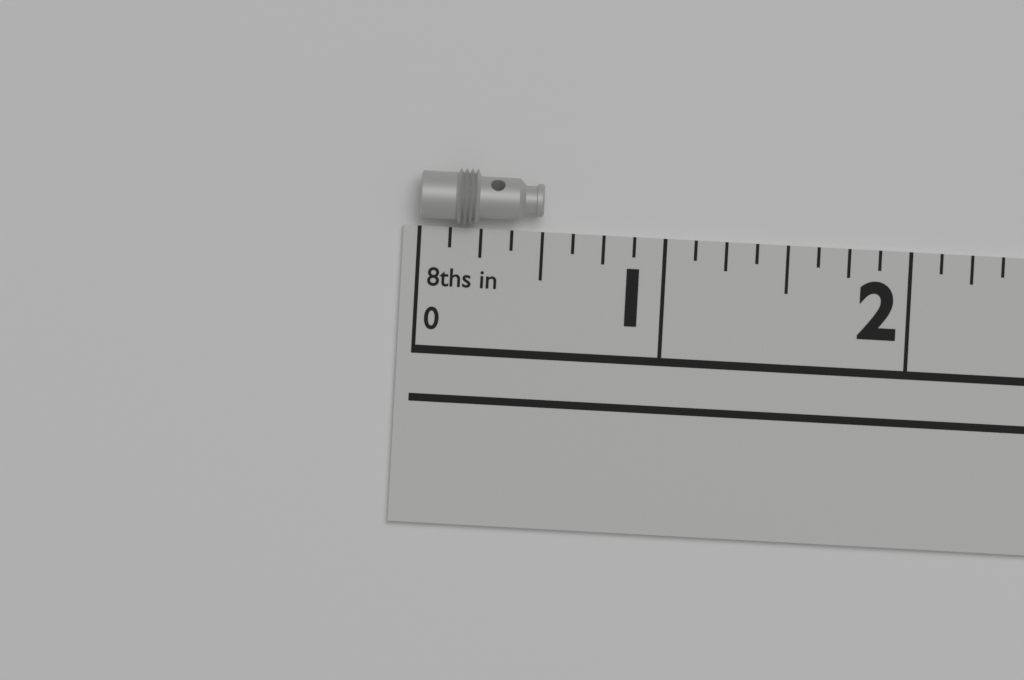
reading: 0.500 in
